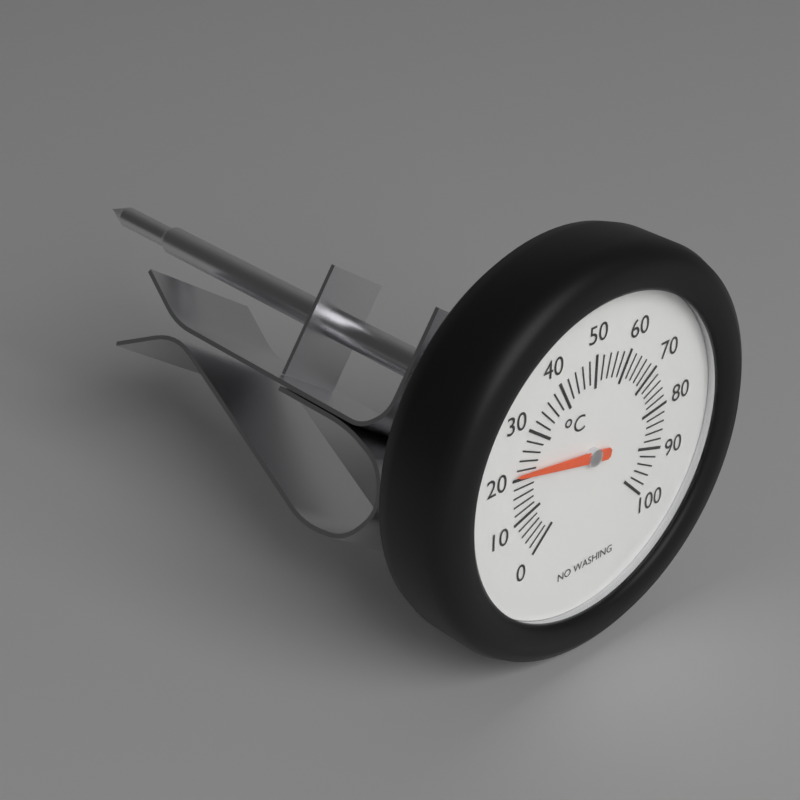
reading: 21 °C
